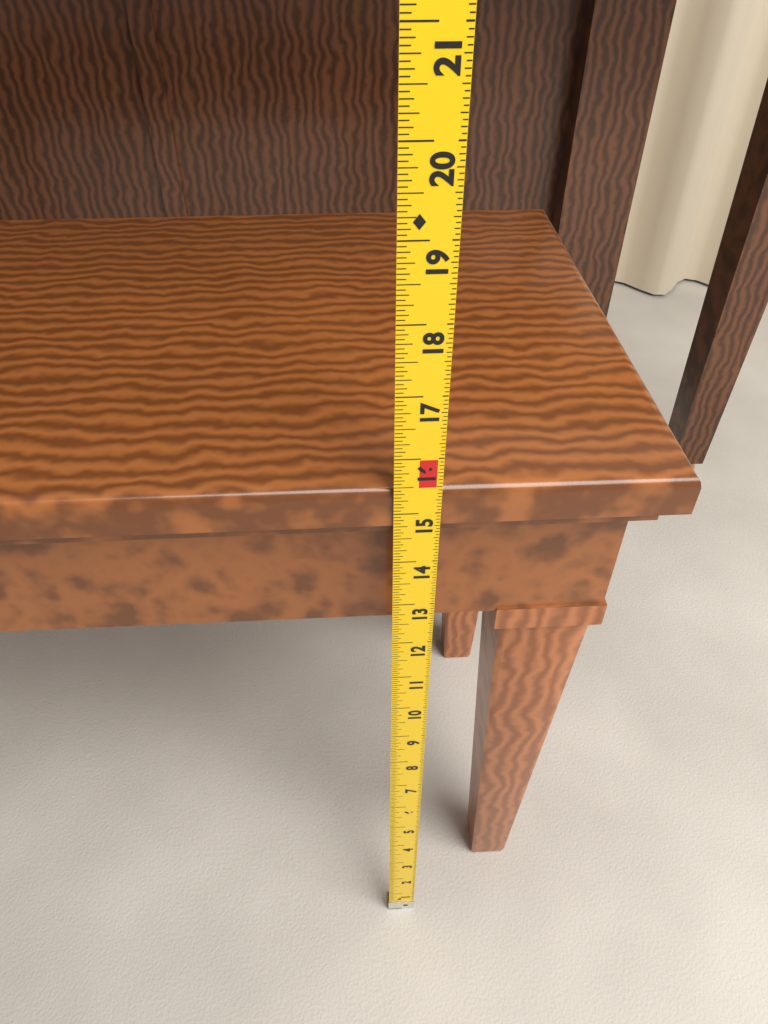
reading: 15.4375 in
